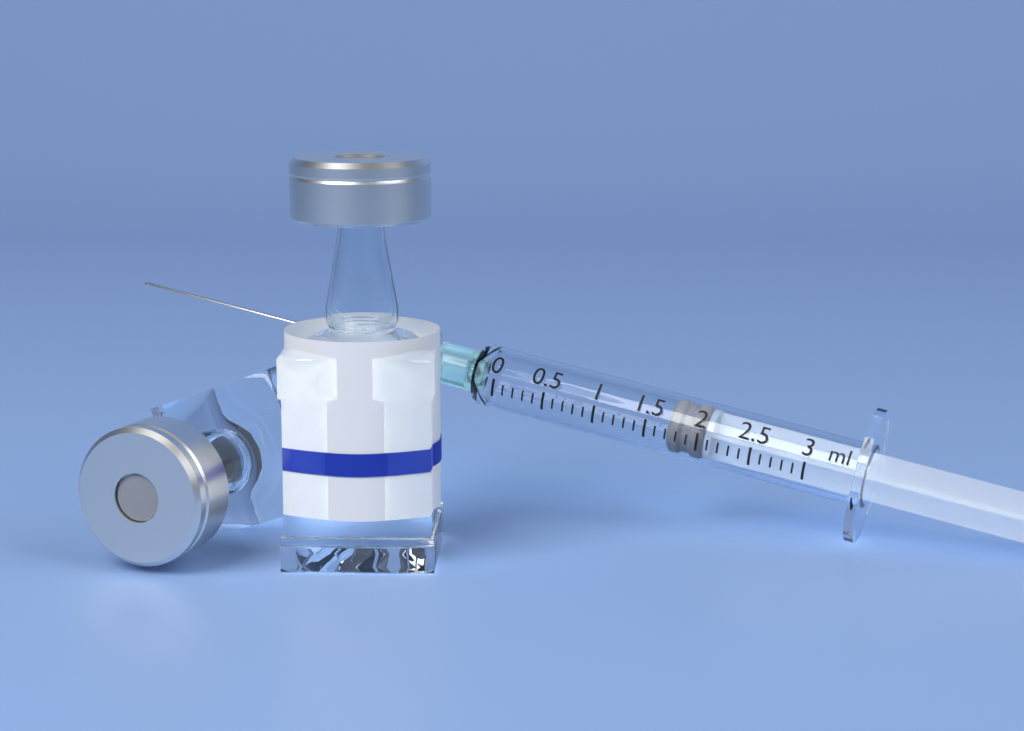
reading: 1.7 ml
